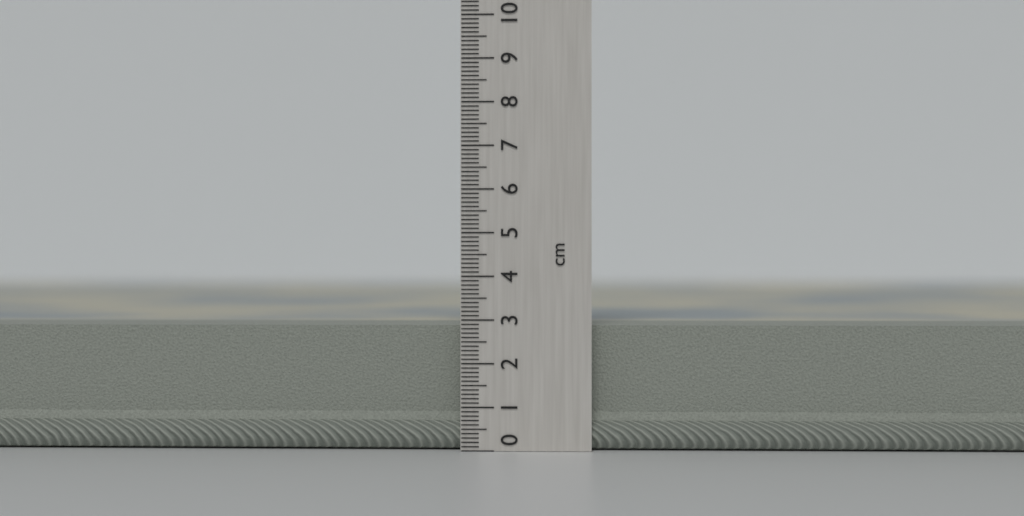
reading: 2.9 cm
